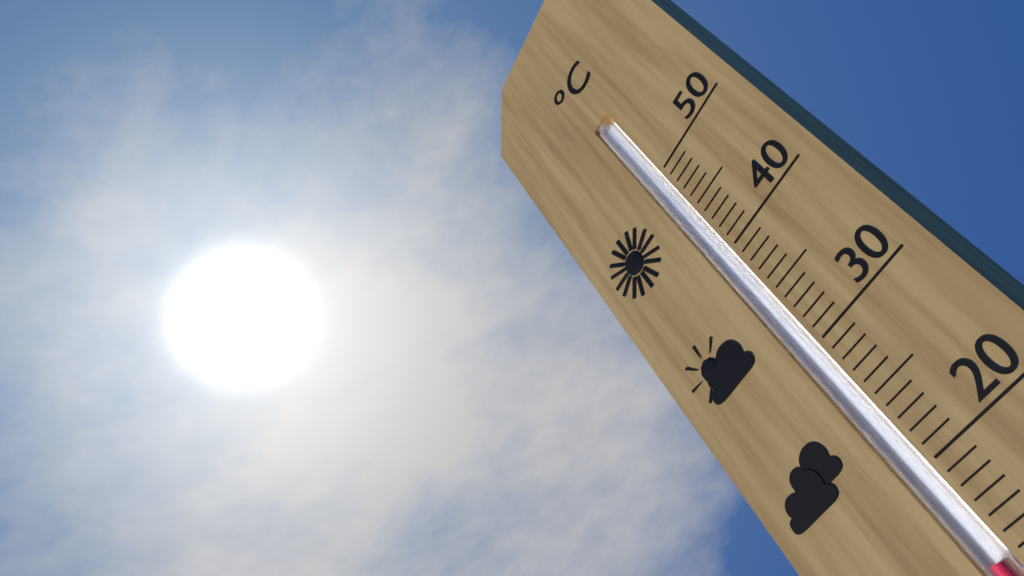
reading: 14 °C
